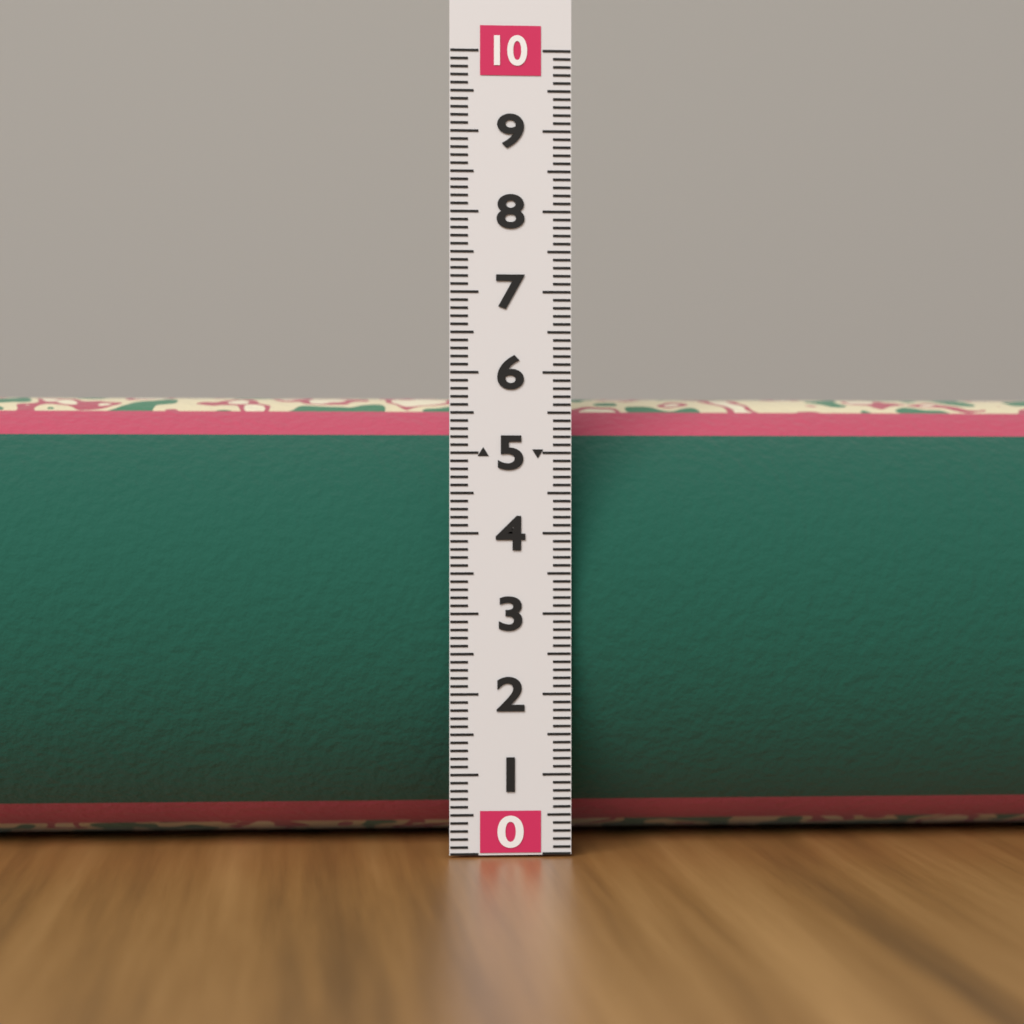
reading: 5.8 (no unit)
